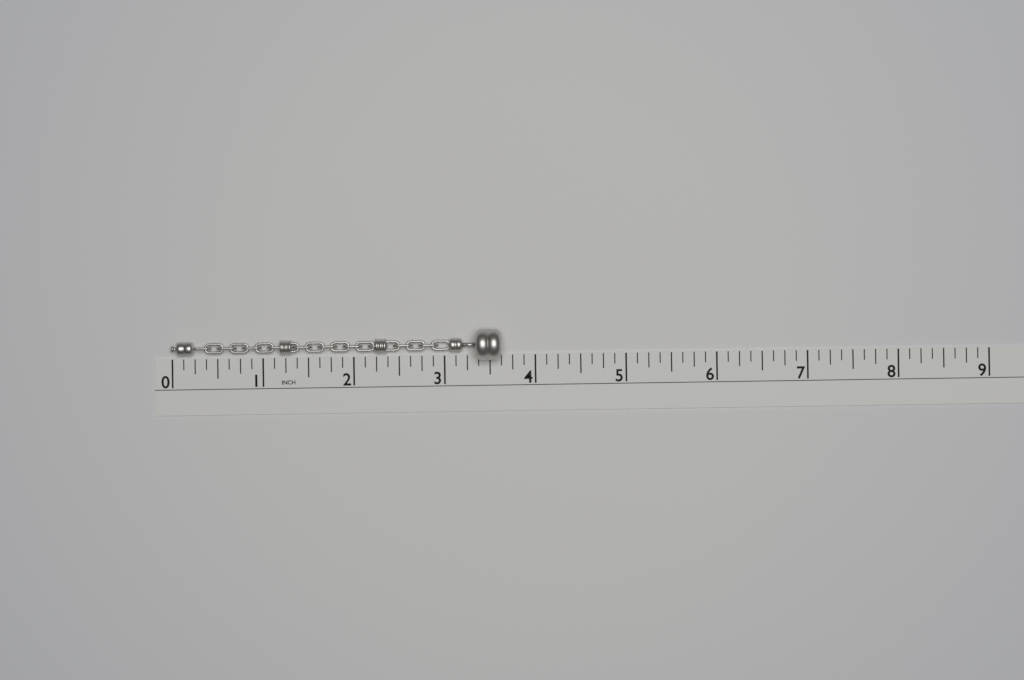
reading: 3.625 in
